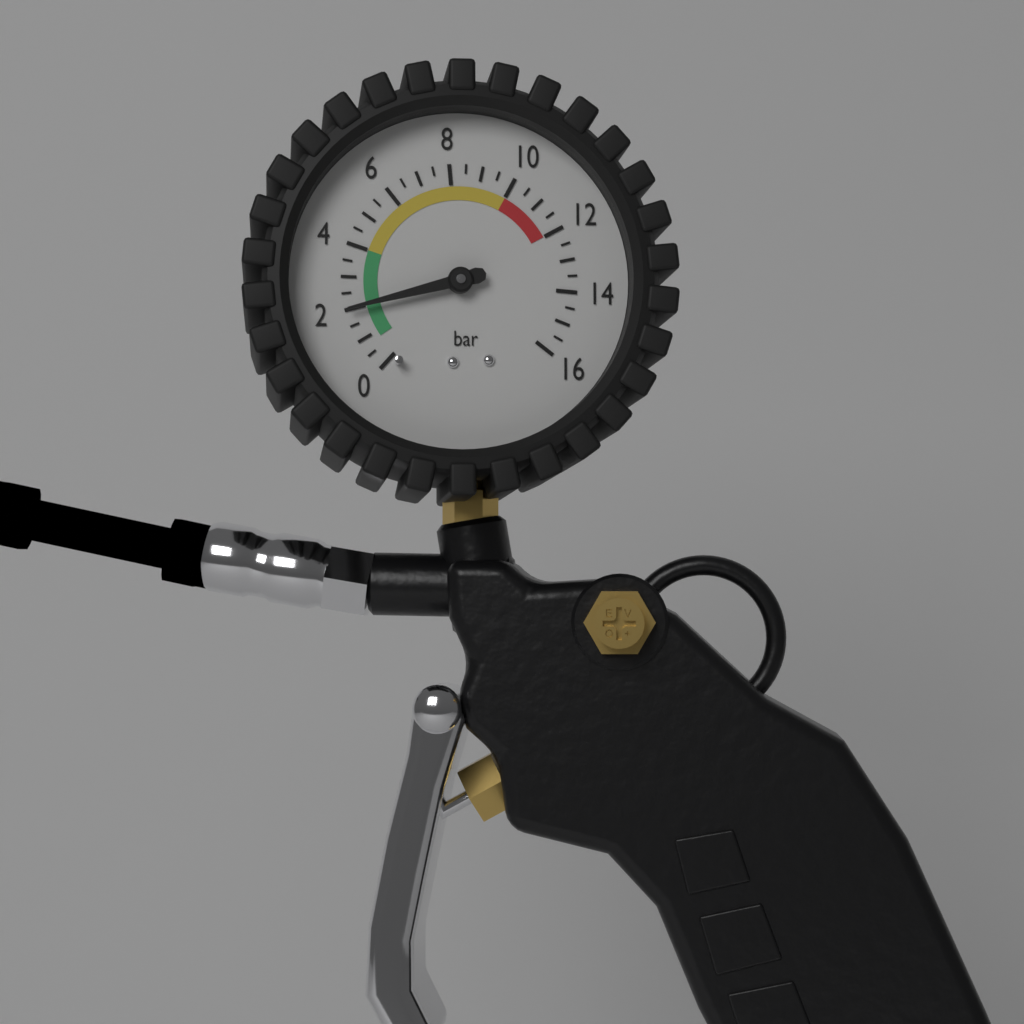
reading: 2.0 bar
